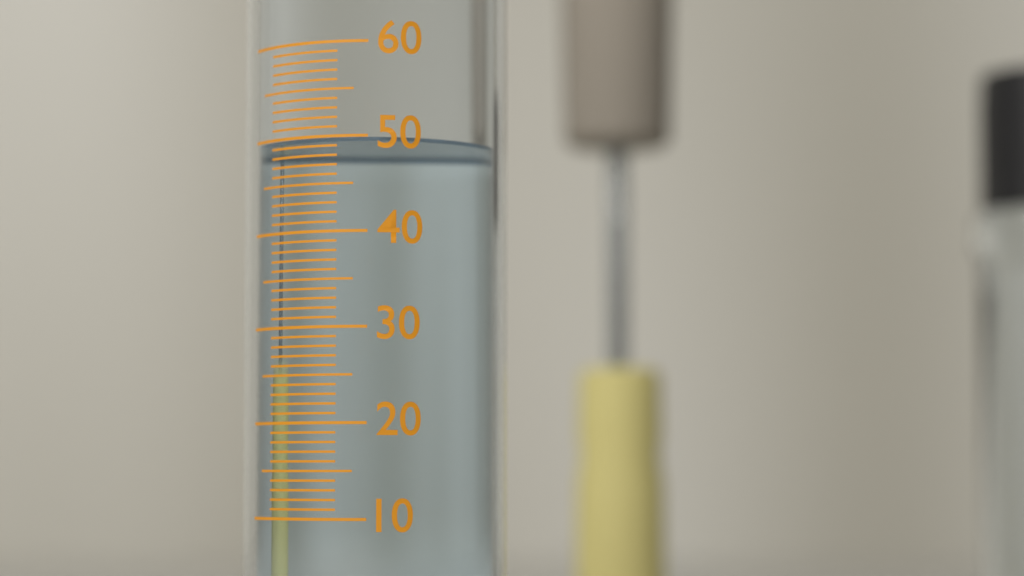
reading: 50 (no unit)
